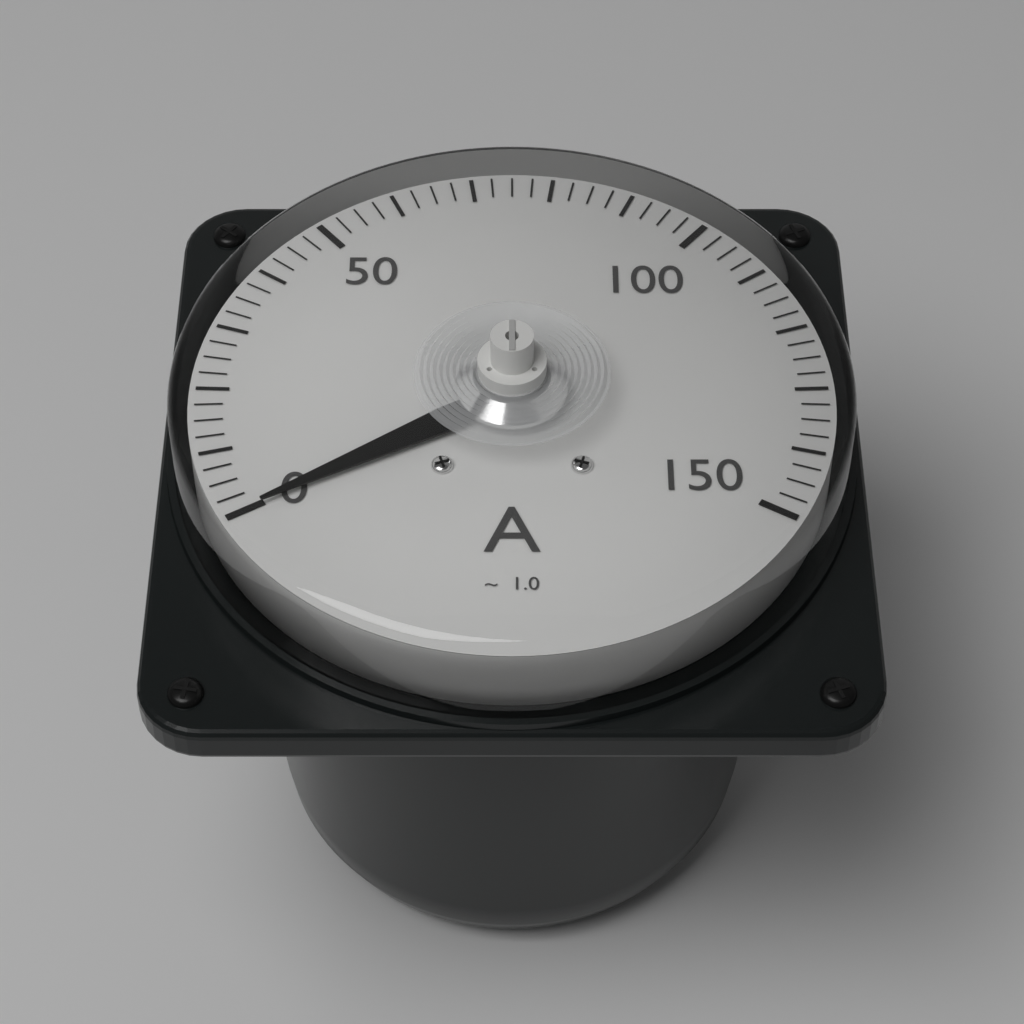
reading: 0.0 A
